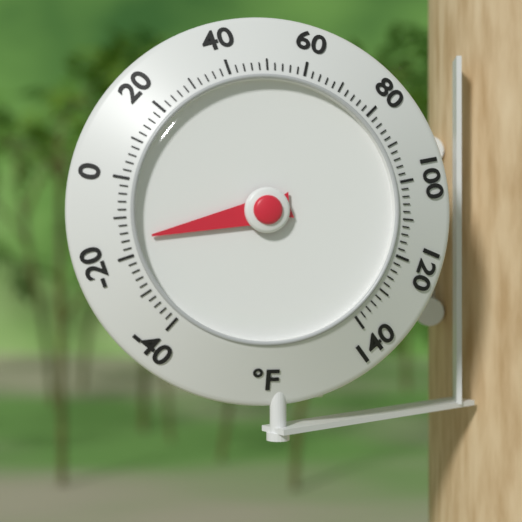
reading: -16 °F
